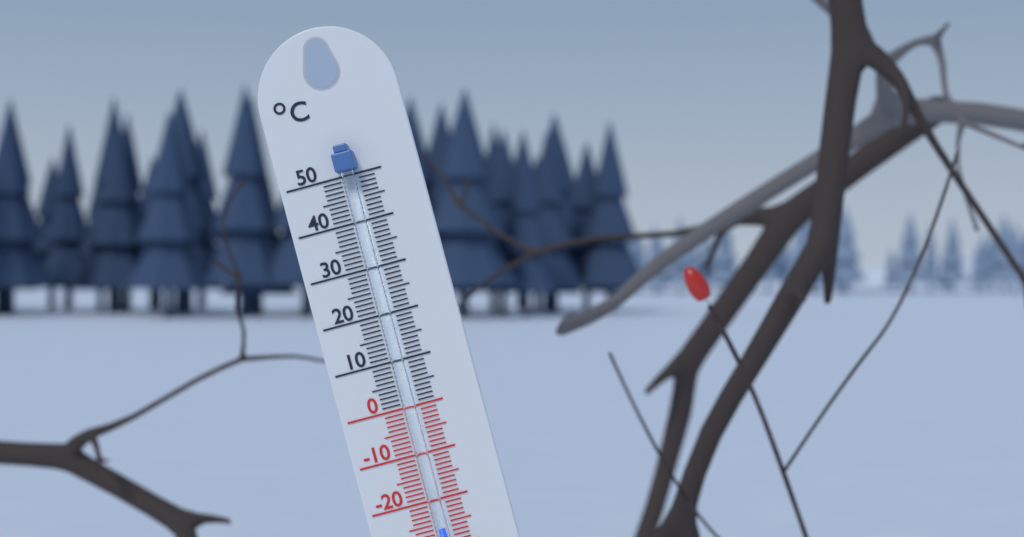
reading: -26 °C
